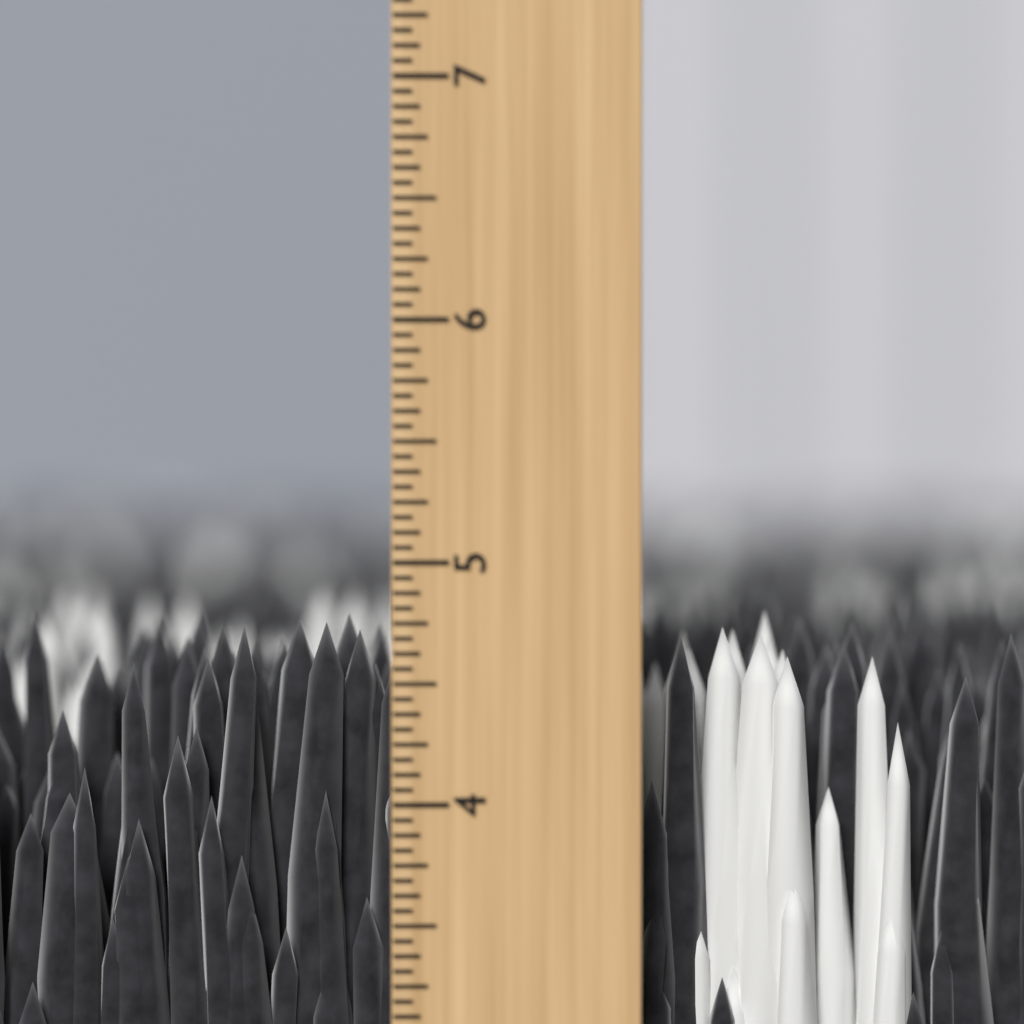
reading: 4.7500 inch
